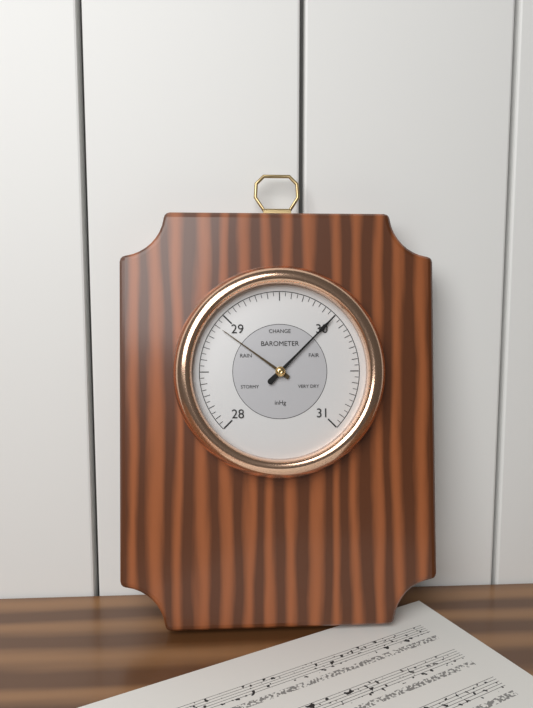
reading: 30.00 inHg
